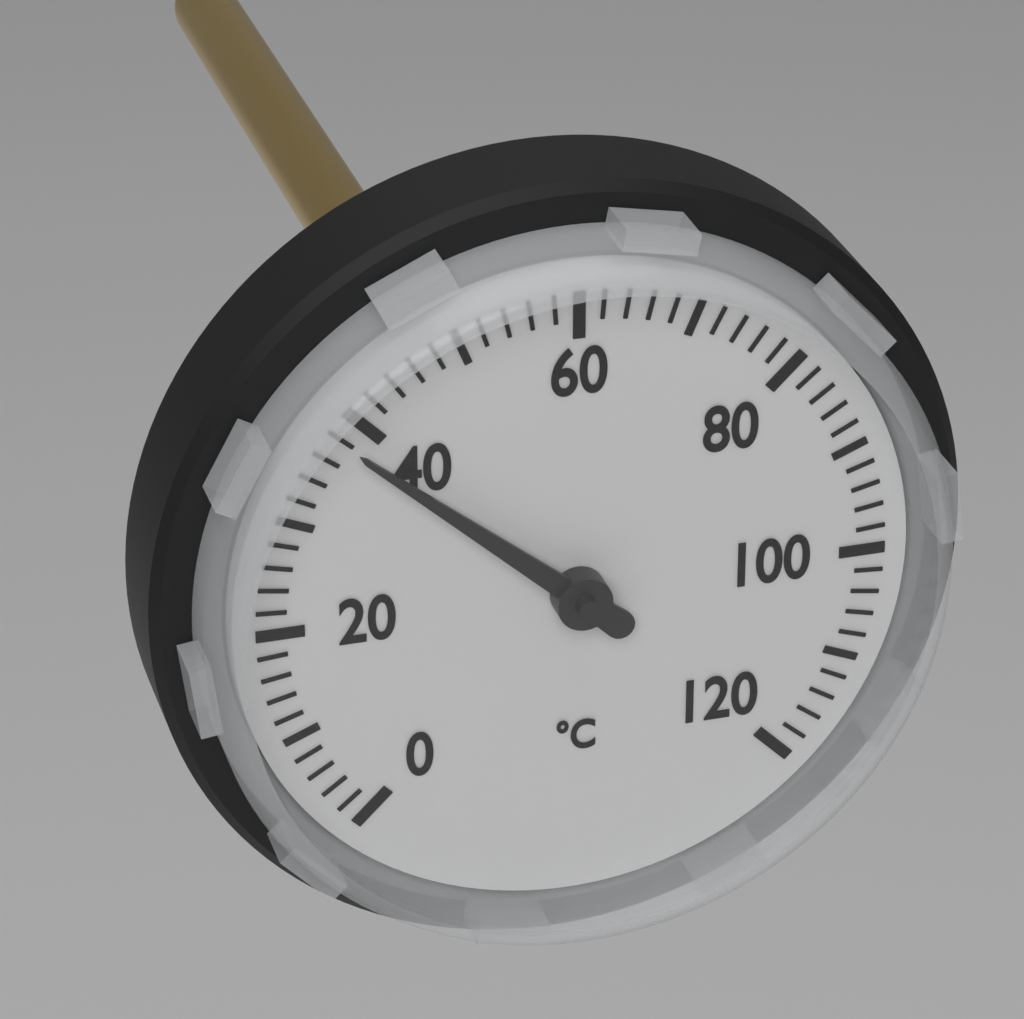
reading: 38 °C
